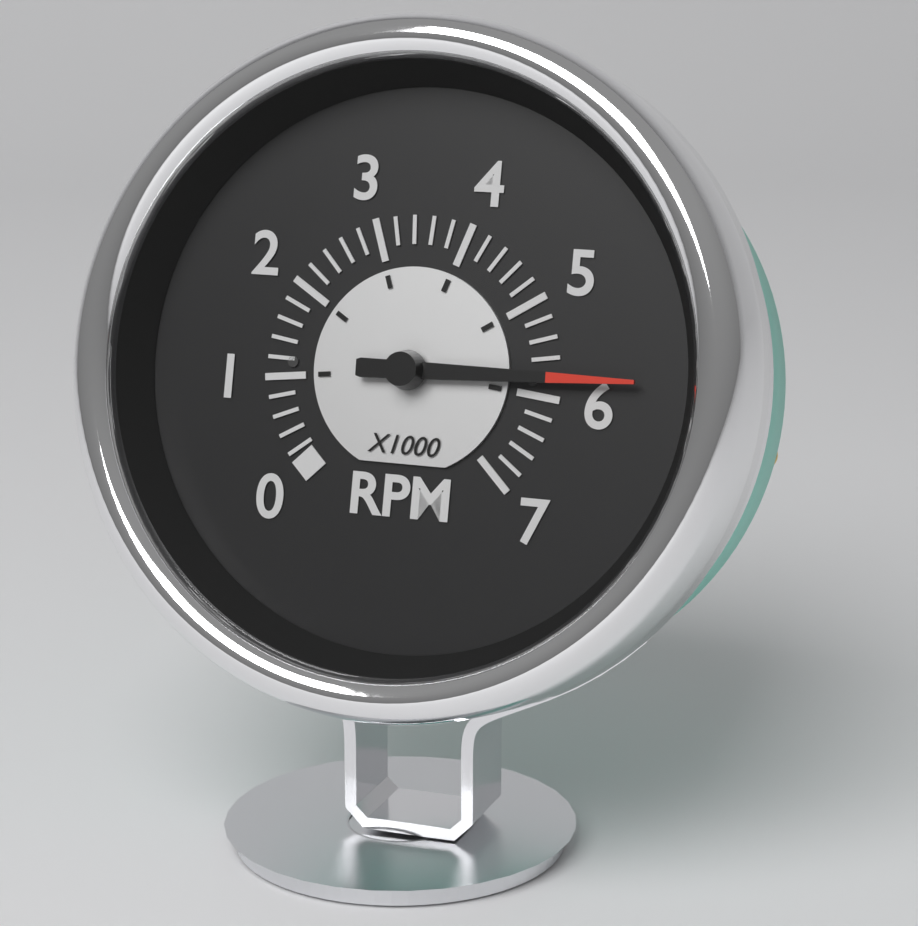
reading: 5800 RPM
